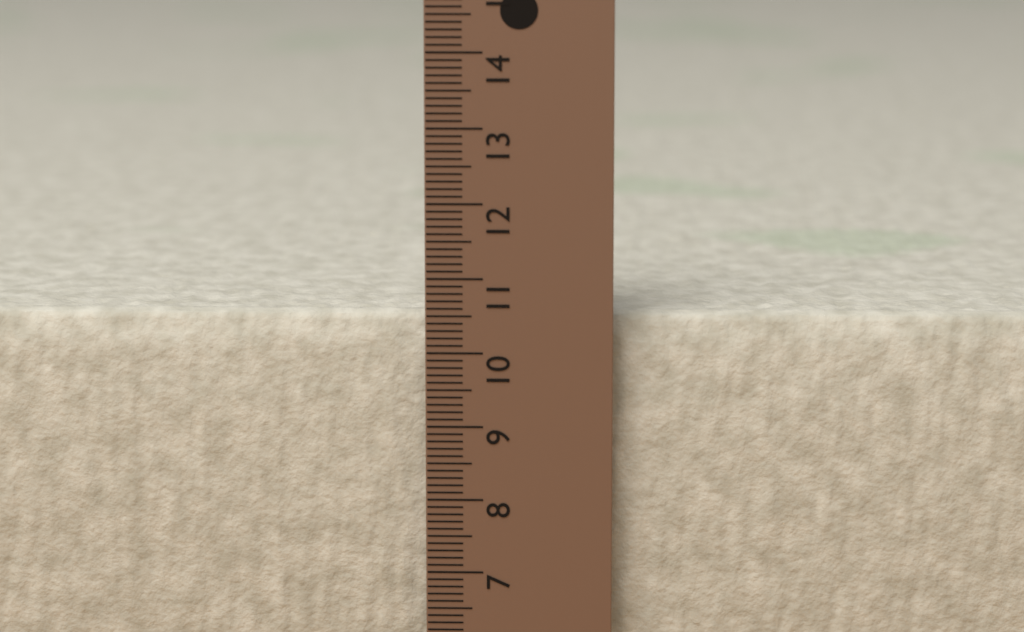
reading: 10.5 cm
